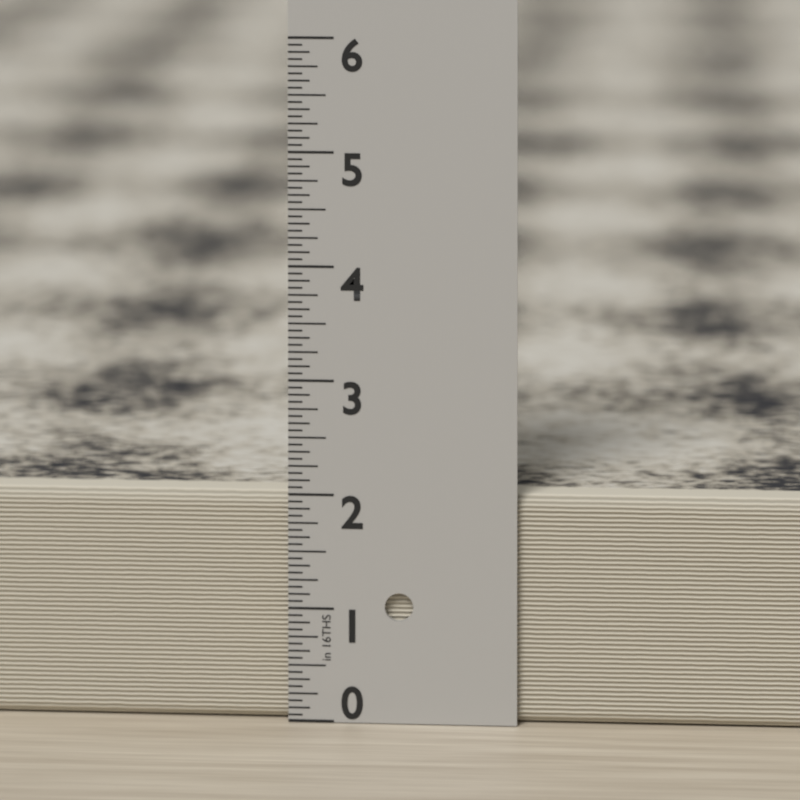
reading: 2.0000 in
